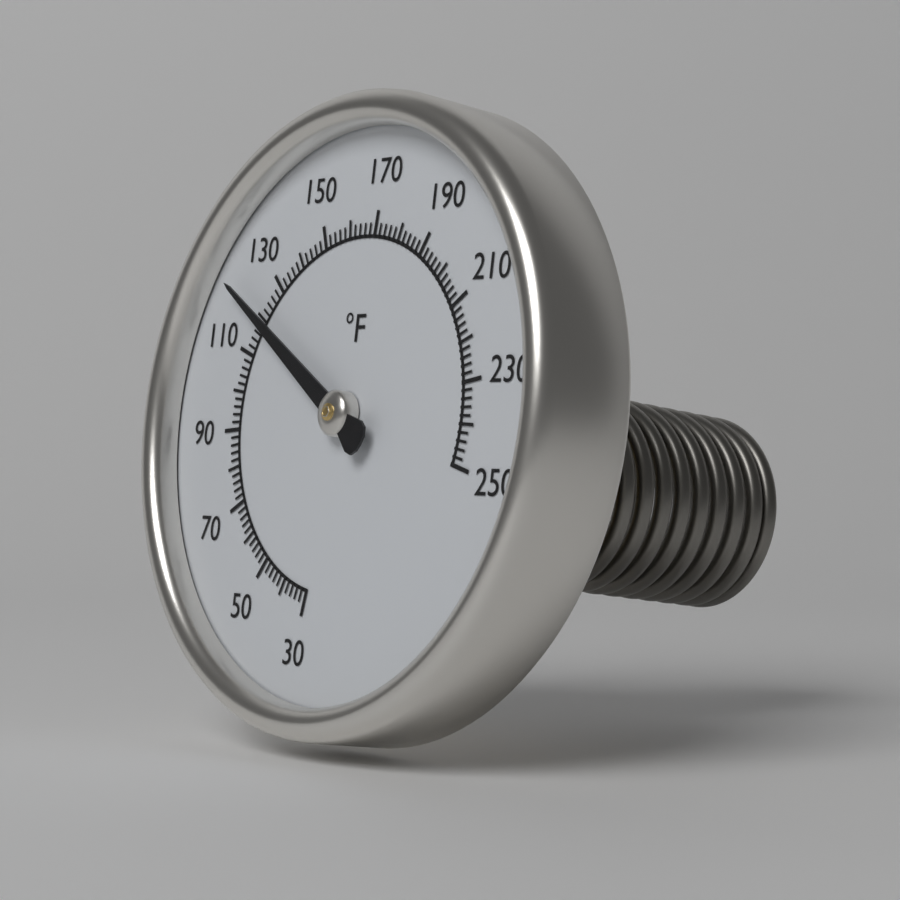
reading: 120 °F
